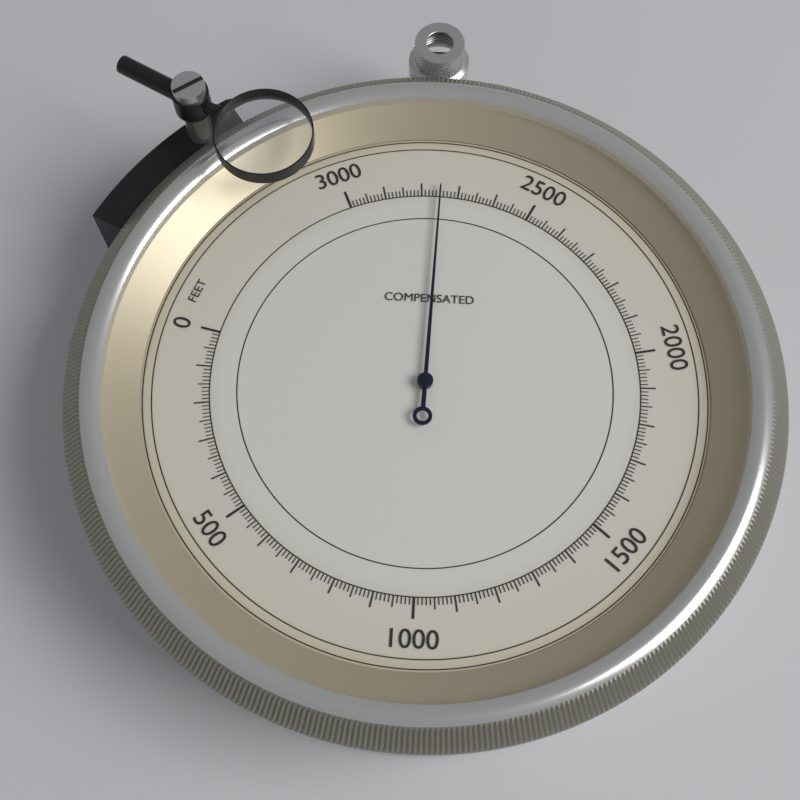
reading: 2750 feet
